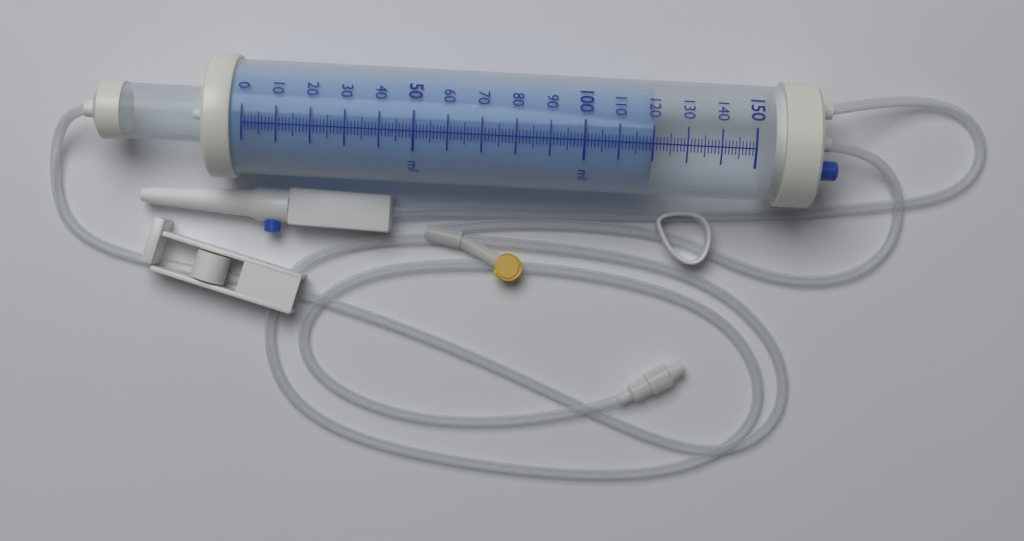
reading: 120 ml
